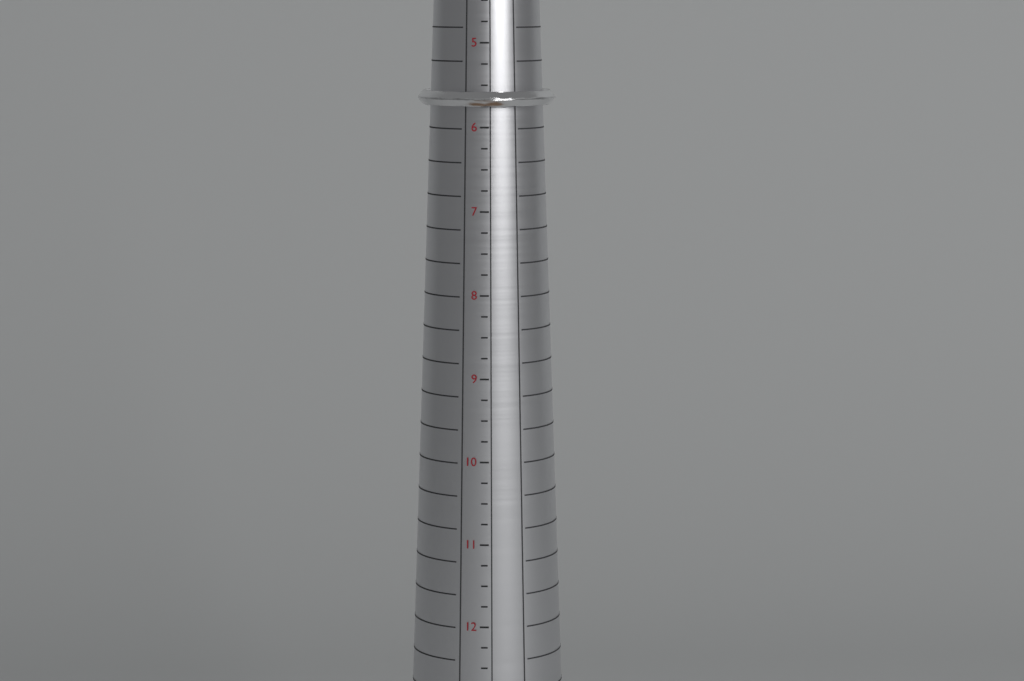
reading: 5.75 (no unit)
